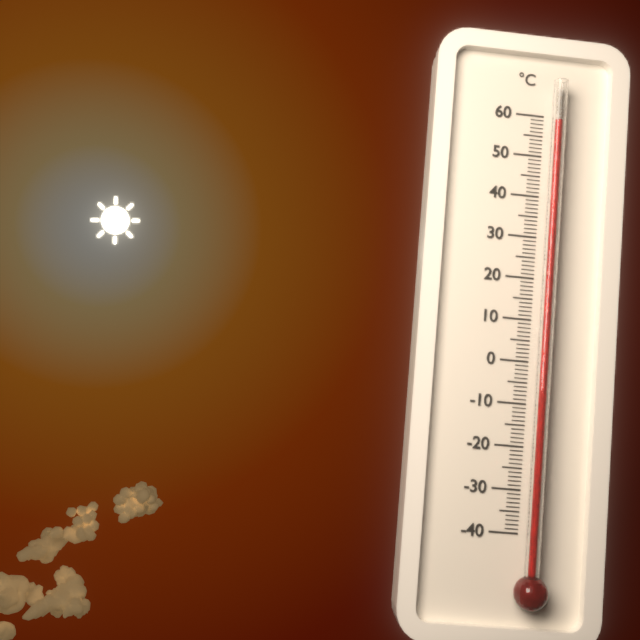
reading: 58 °C
